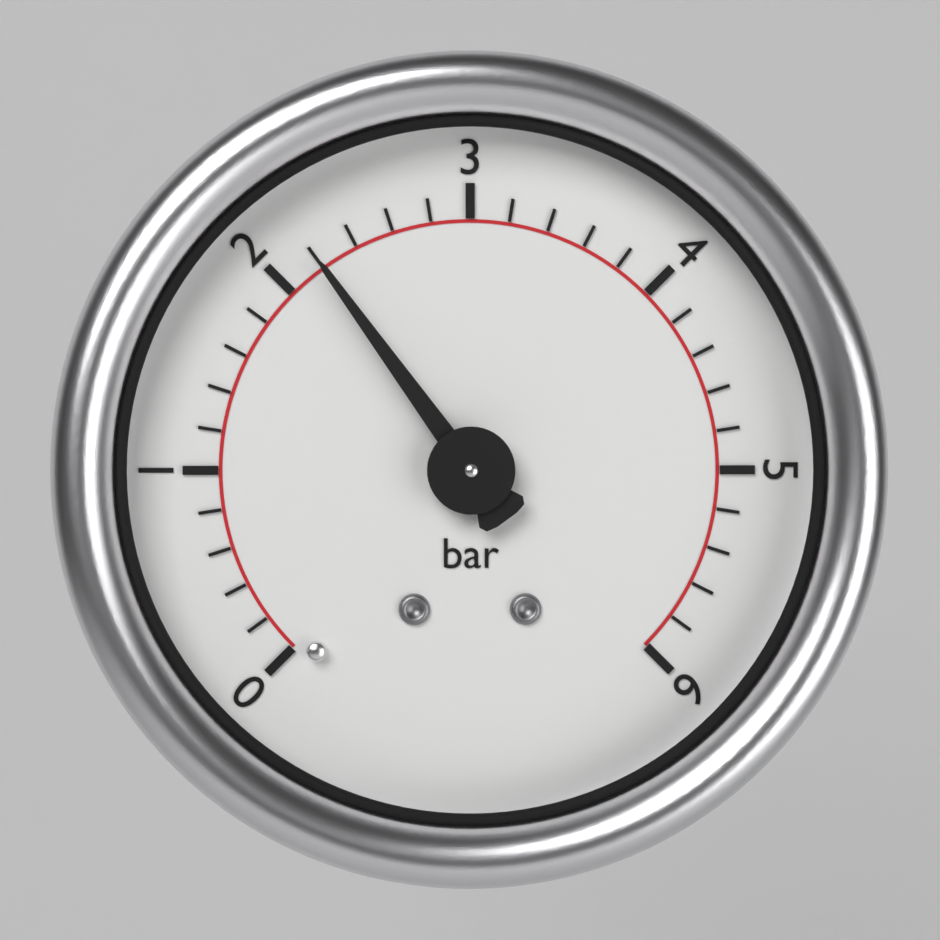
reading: 2.2 bar
